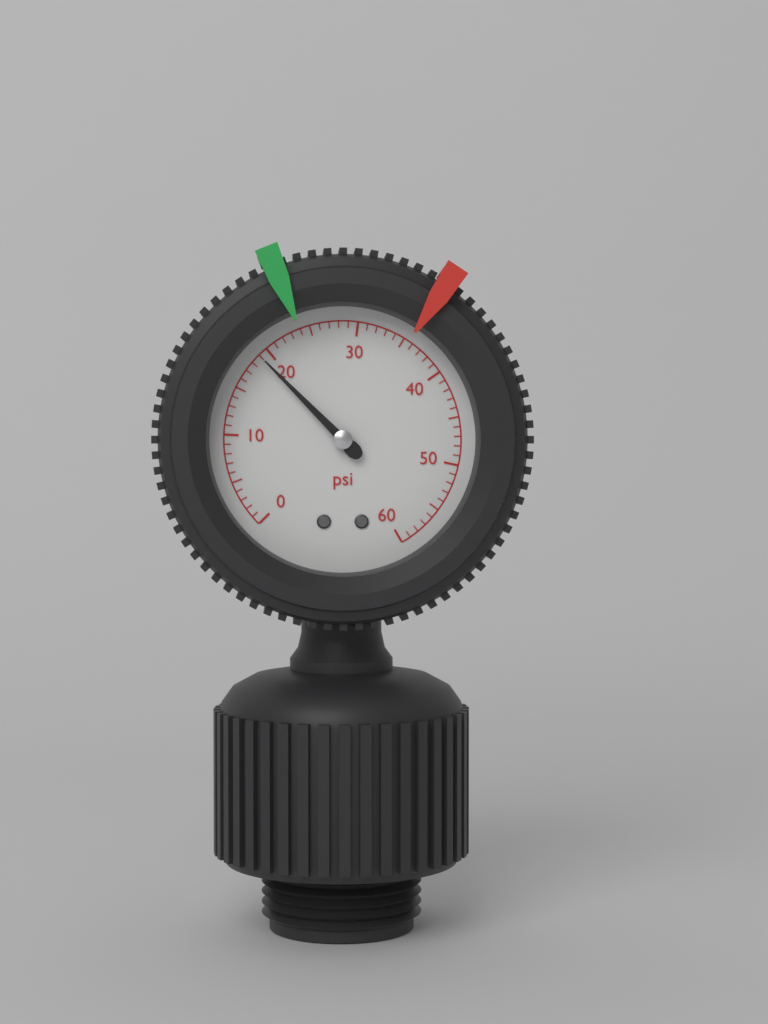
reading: 19 psi
